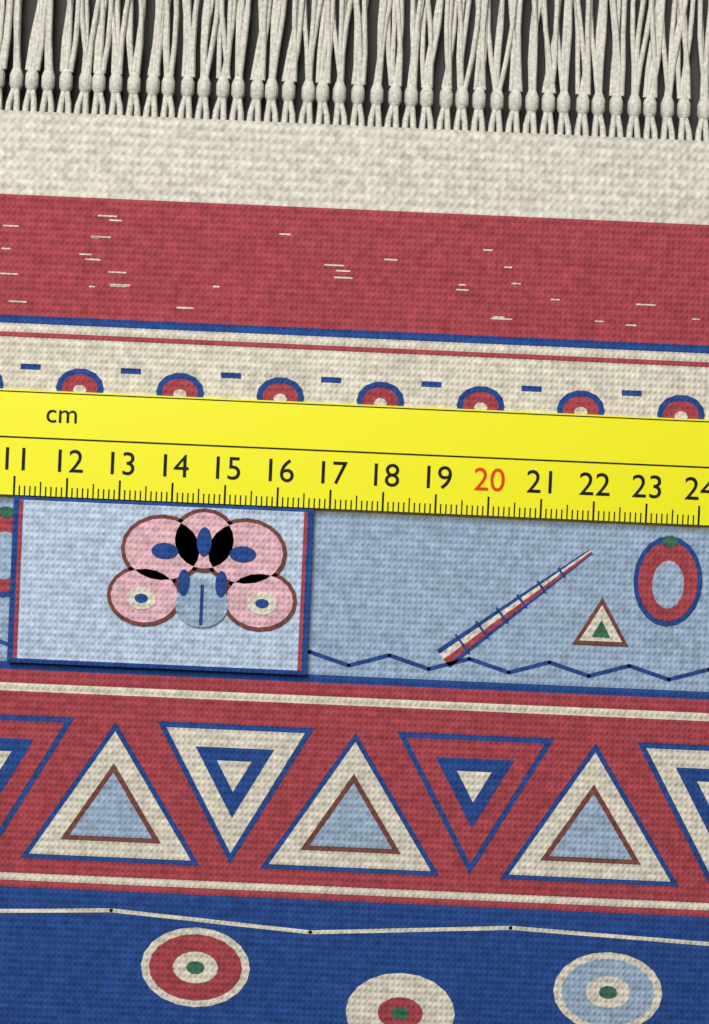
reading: 16.7 cm
